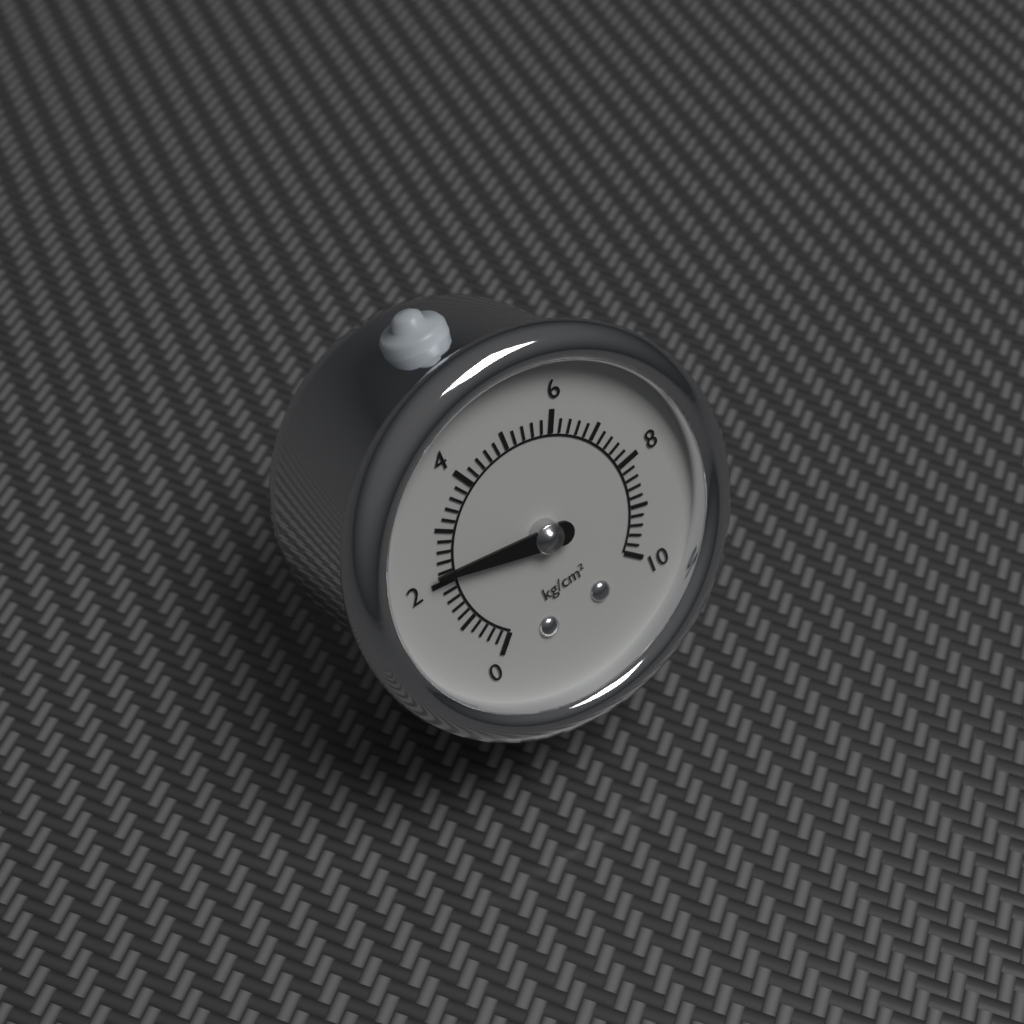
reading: 2.2 kg/cm²
